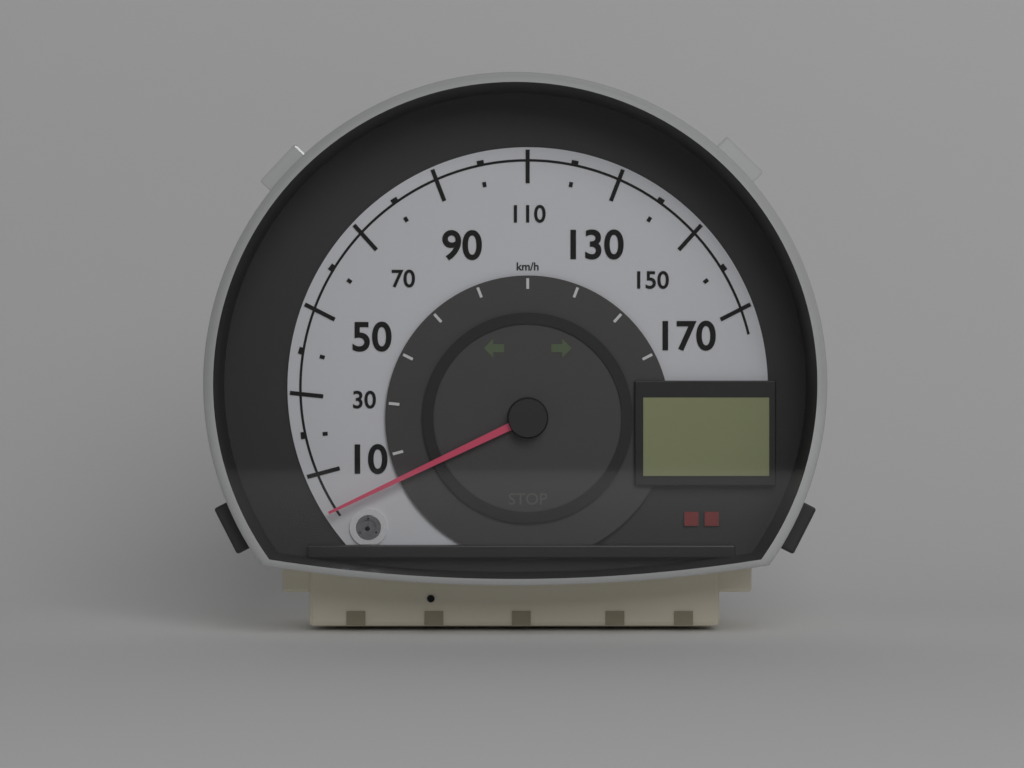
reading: 0 km/h
